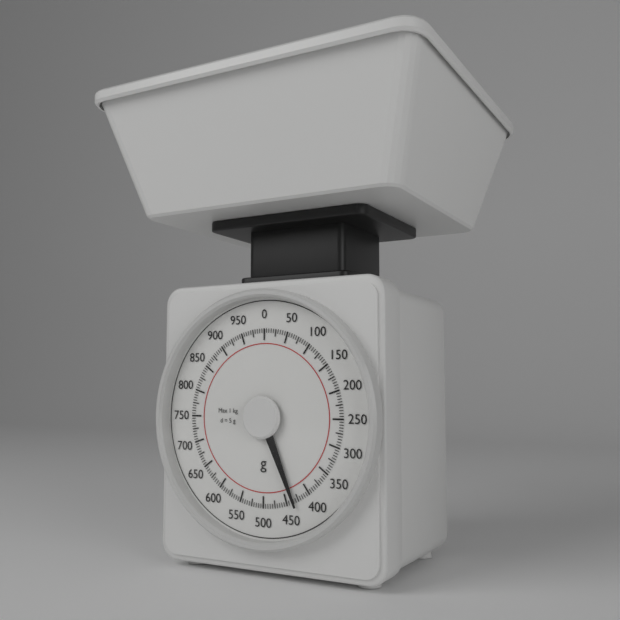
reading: 435 g
